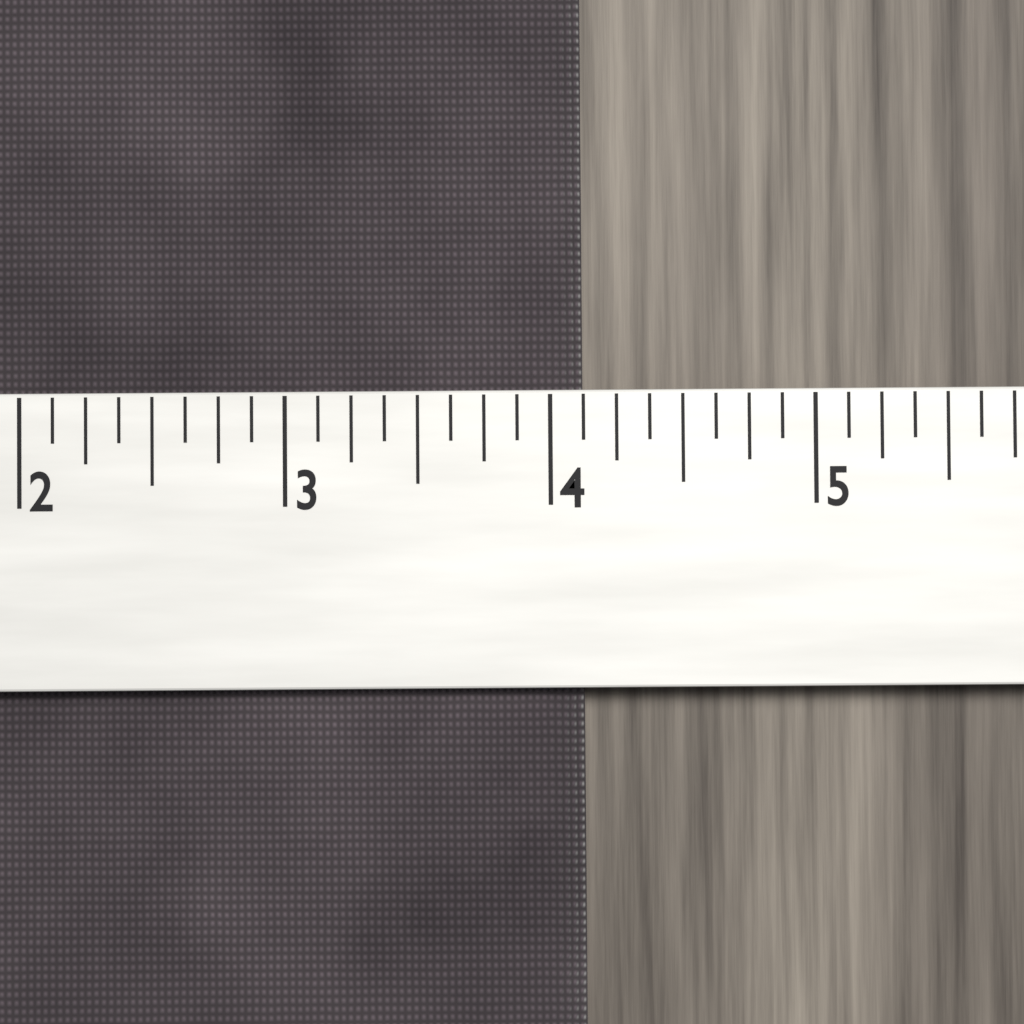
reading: 4.125 (no unit)
